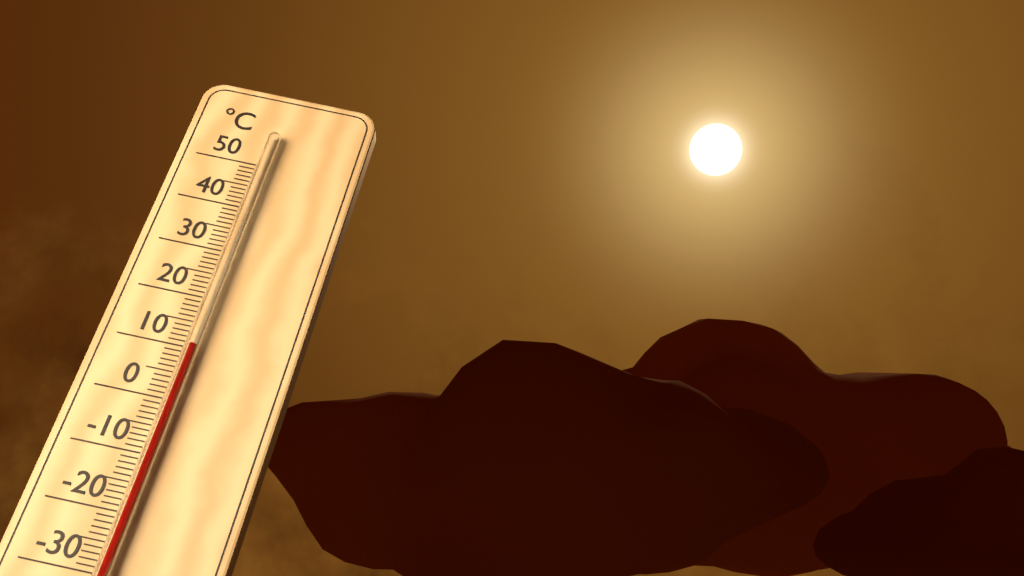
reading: 10 °C
